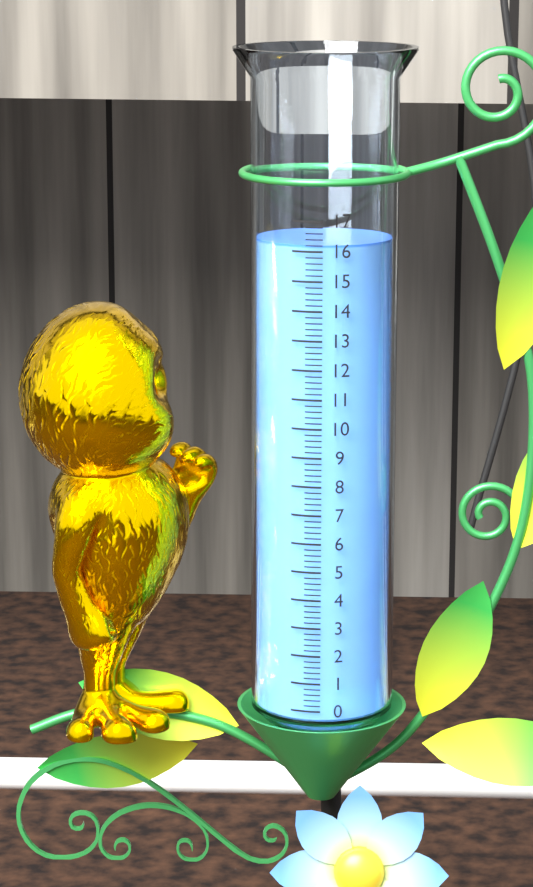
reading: 16.2 (no unit)
